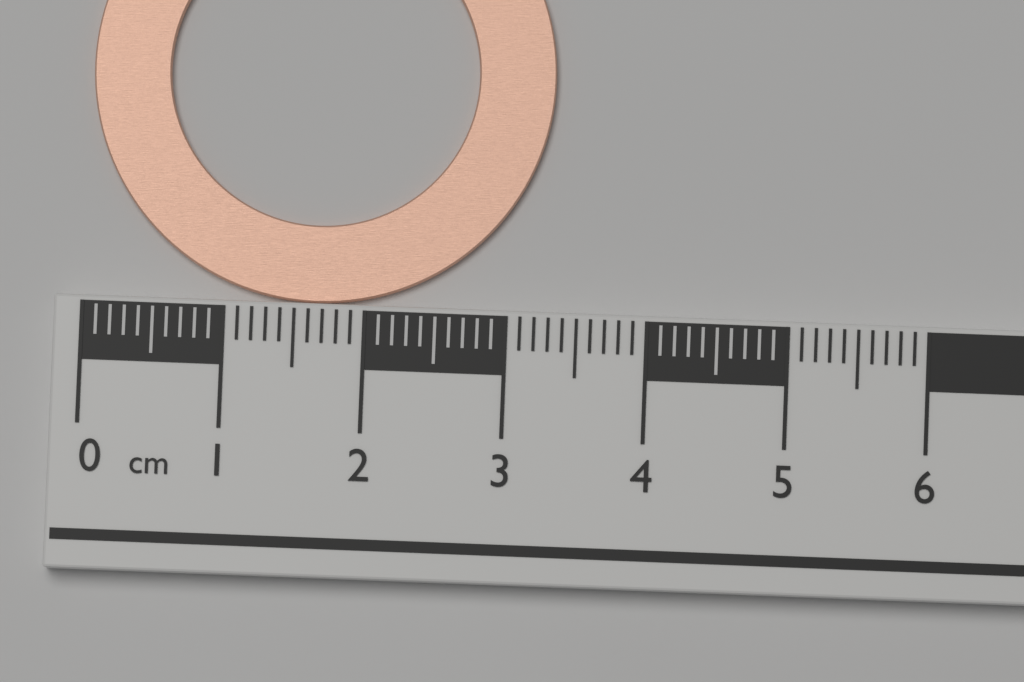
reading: 3.3 cm
